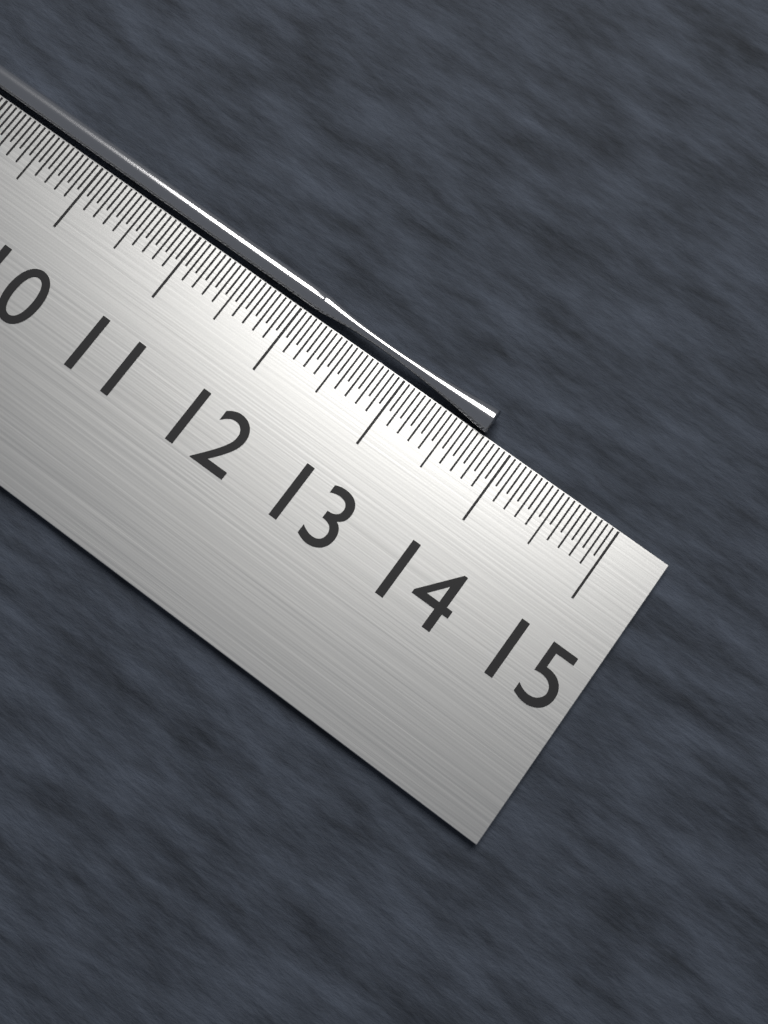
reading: 13.75 cm
